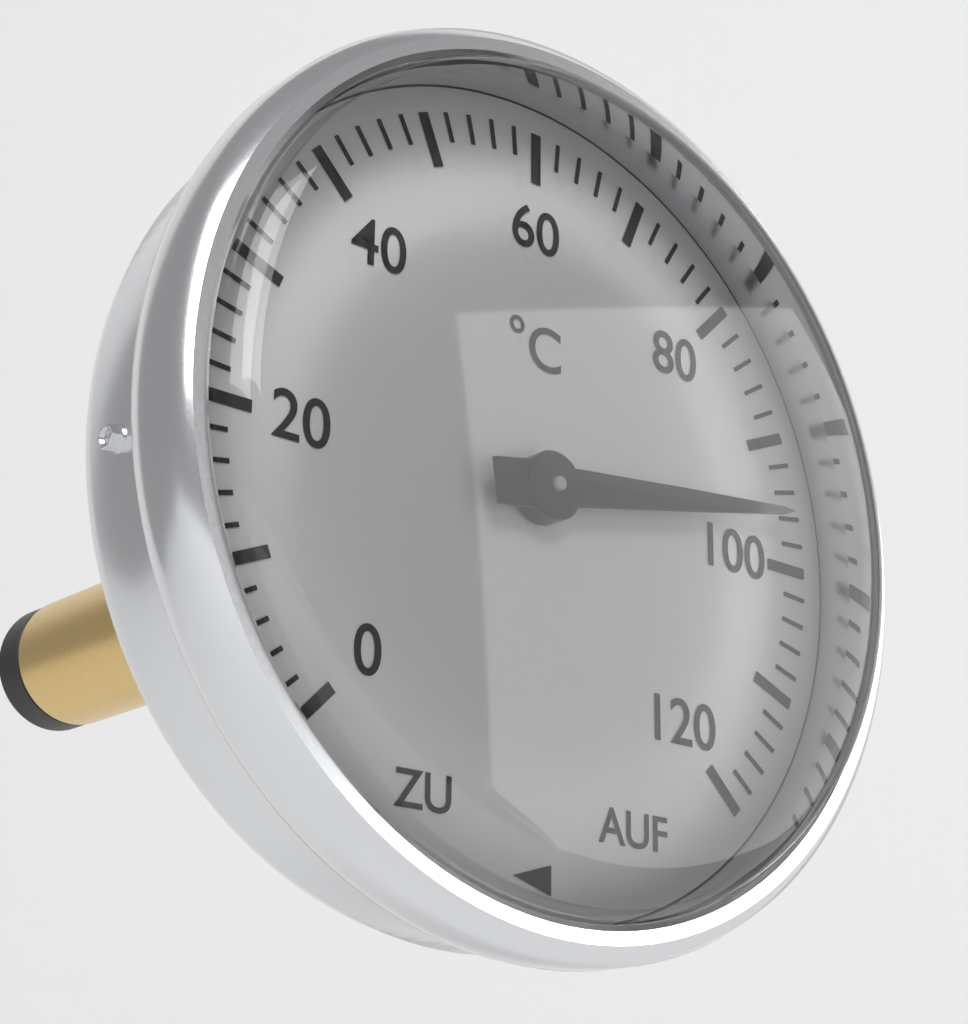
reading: 96 °C
